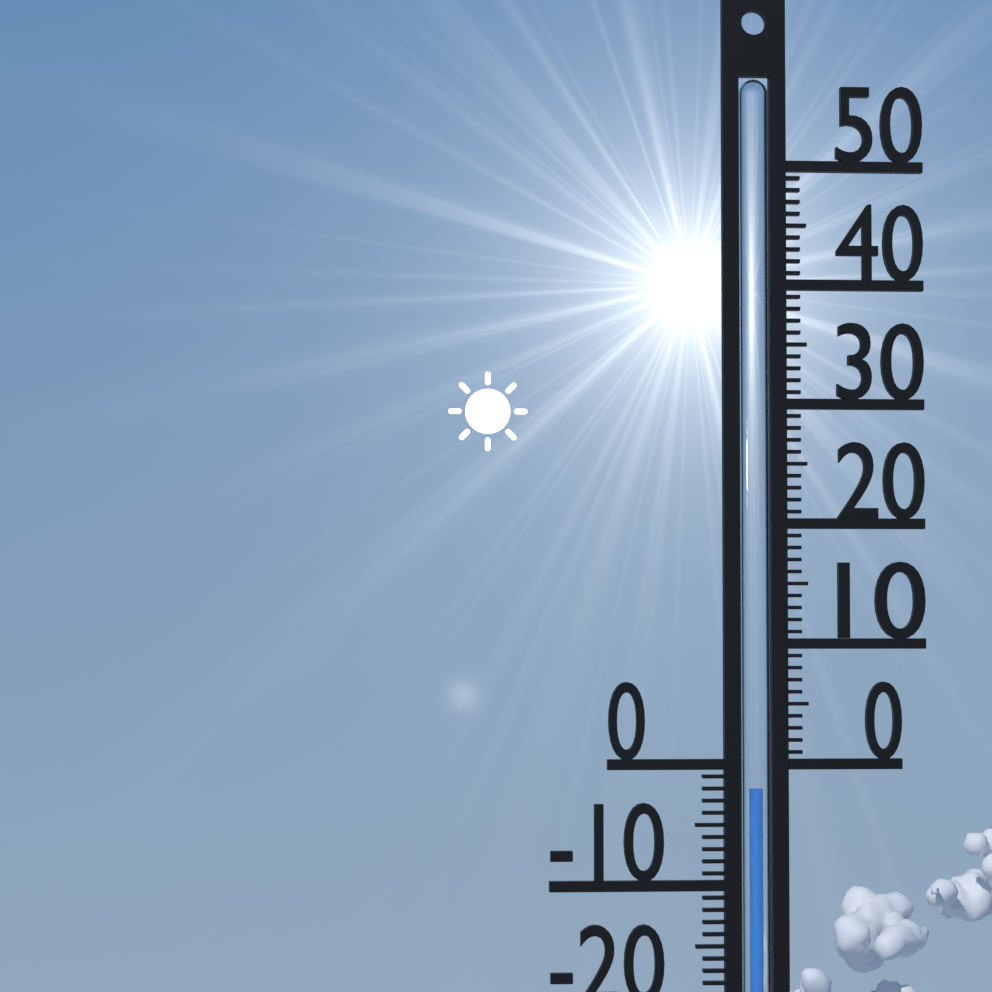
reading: -2 °C
